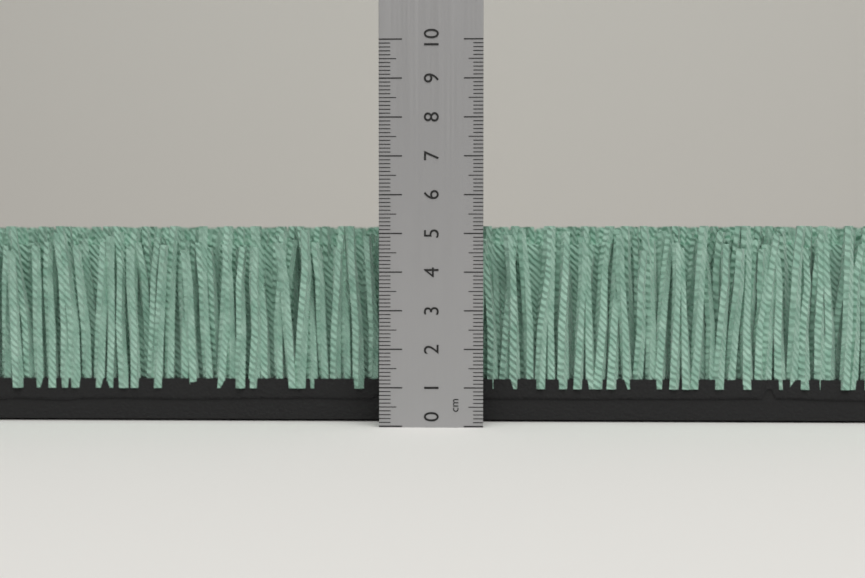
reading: 5.2 cm
